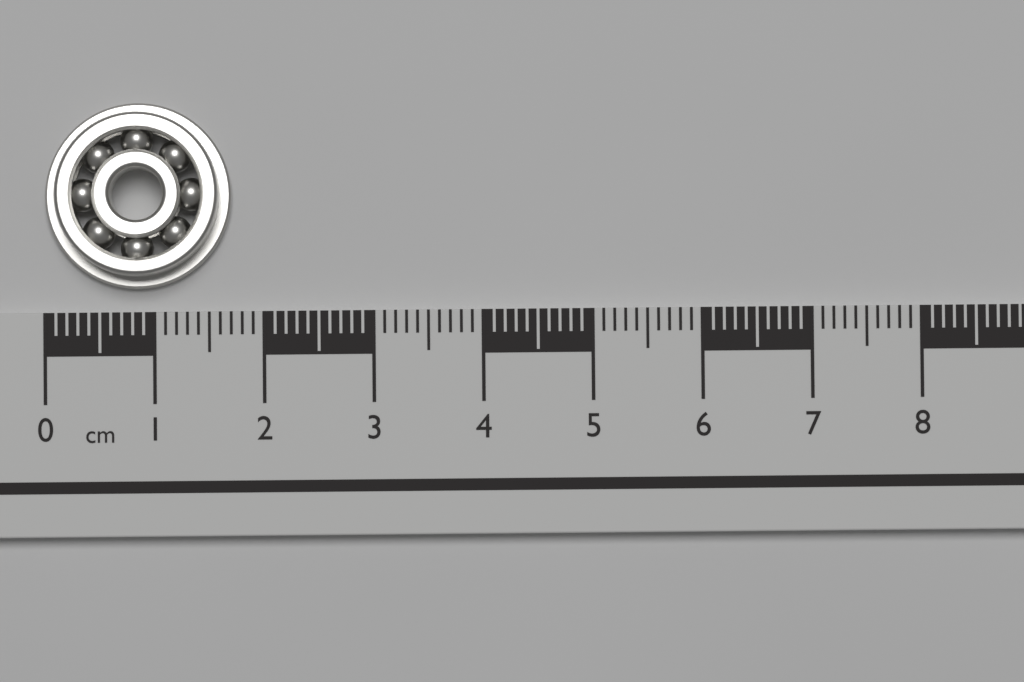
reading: 1.7 cm
